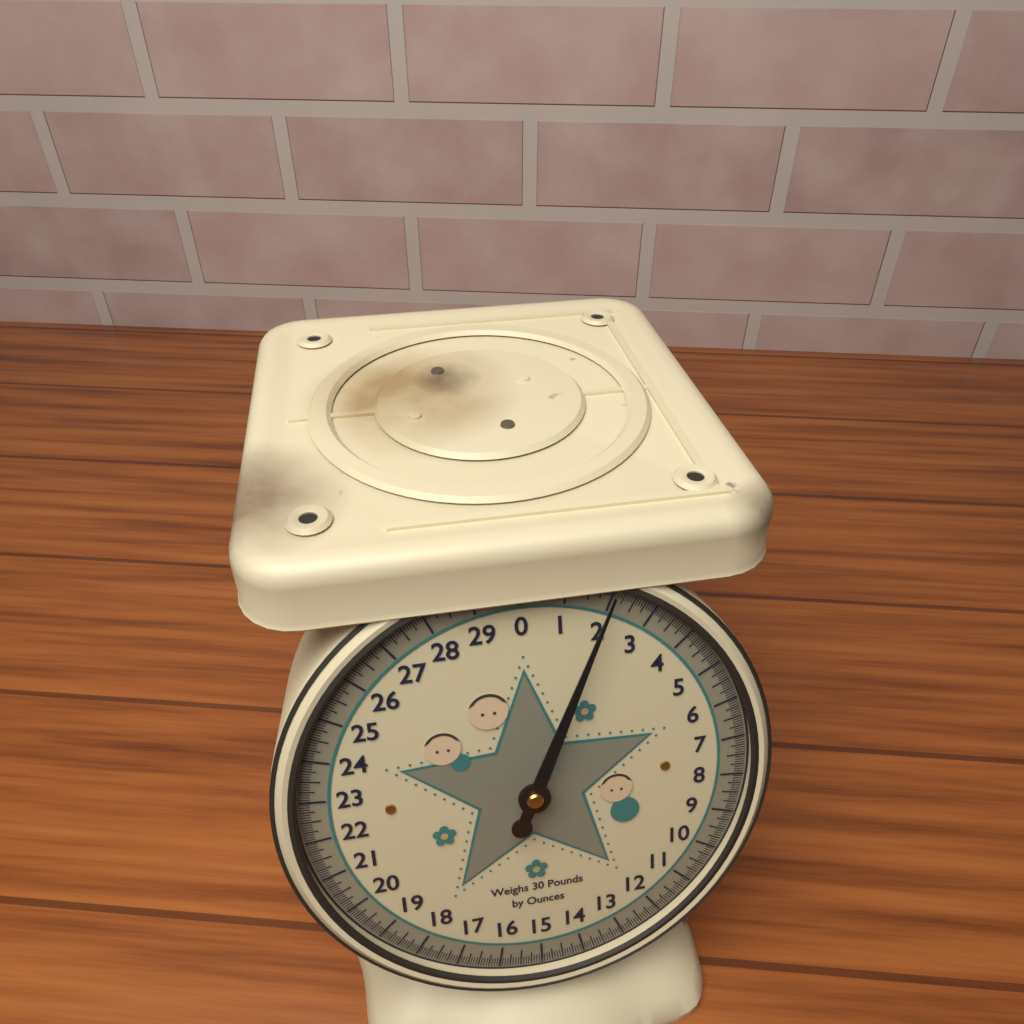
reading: 1.9375 lb
